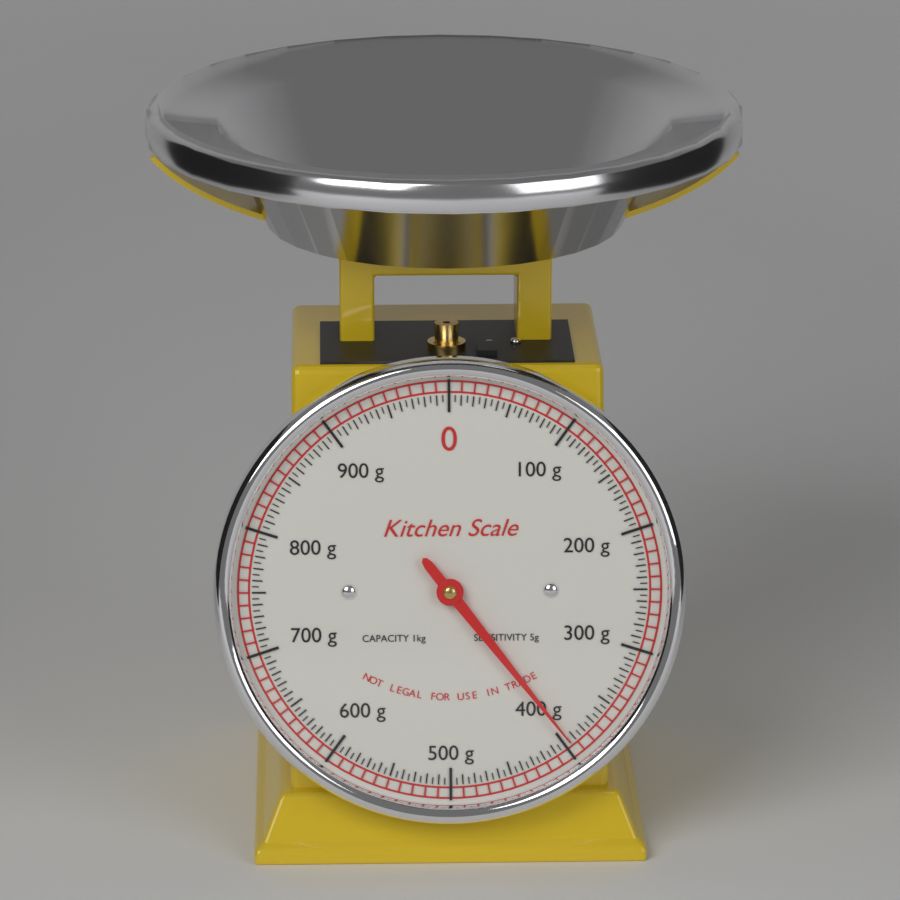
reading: 395 g
